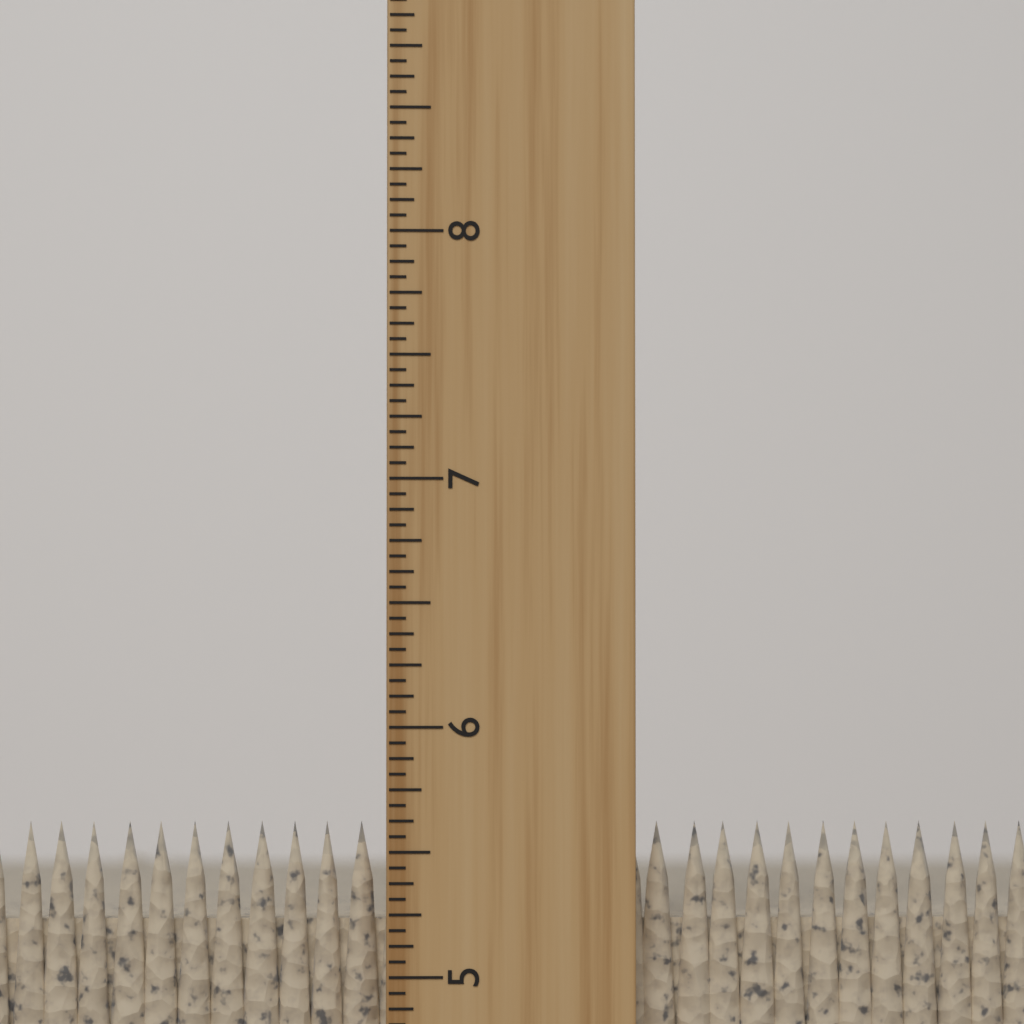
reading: 5.6250 inch
